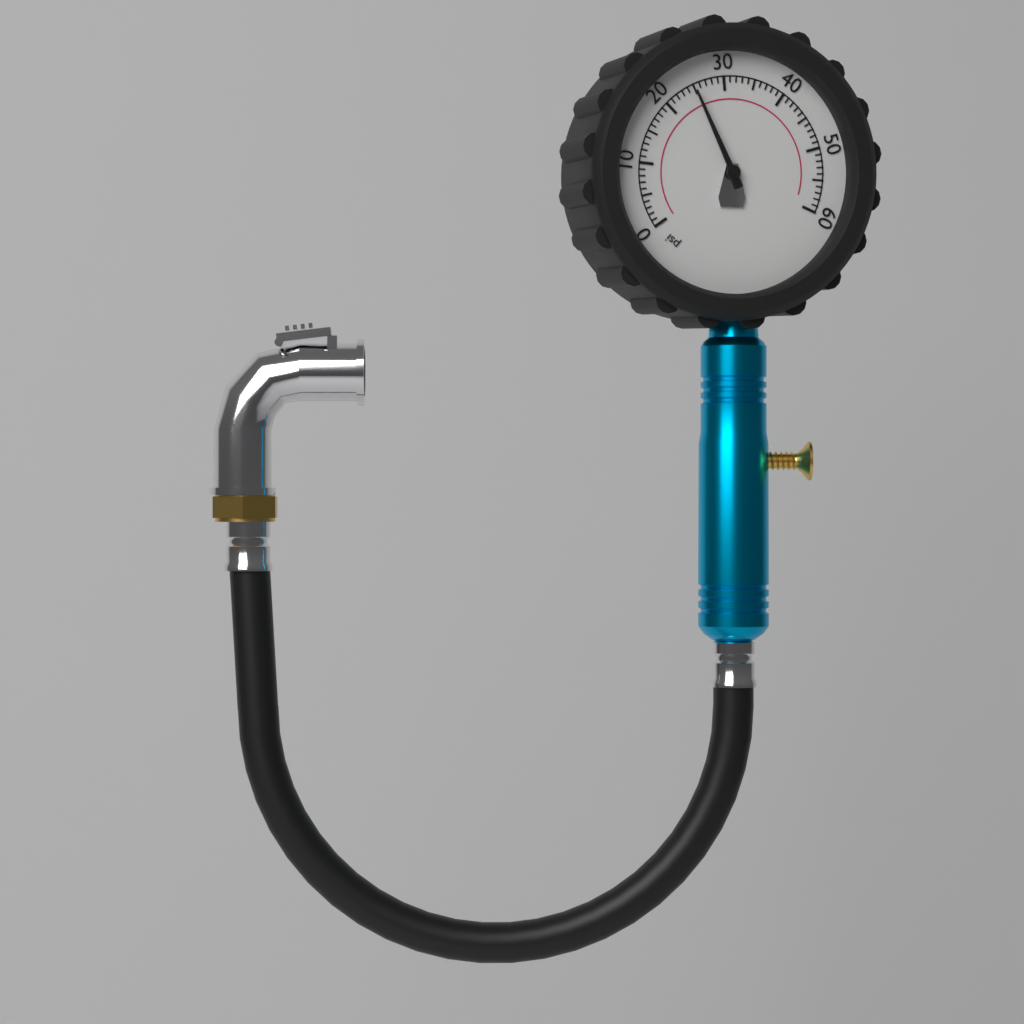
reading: 25 psi
